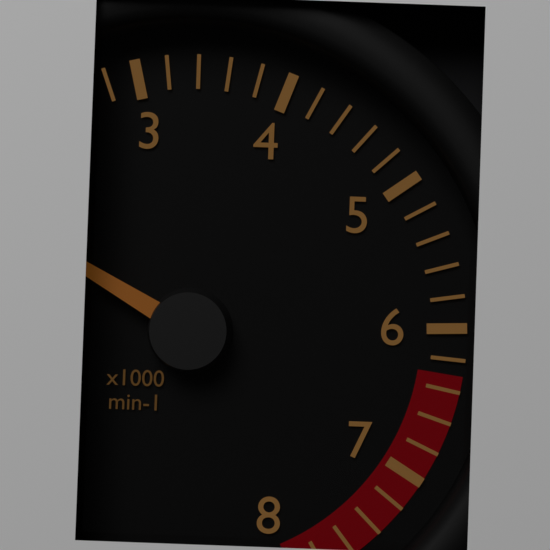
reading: 1600 min-1
